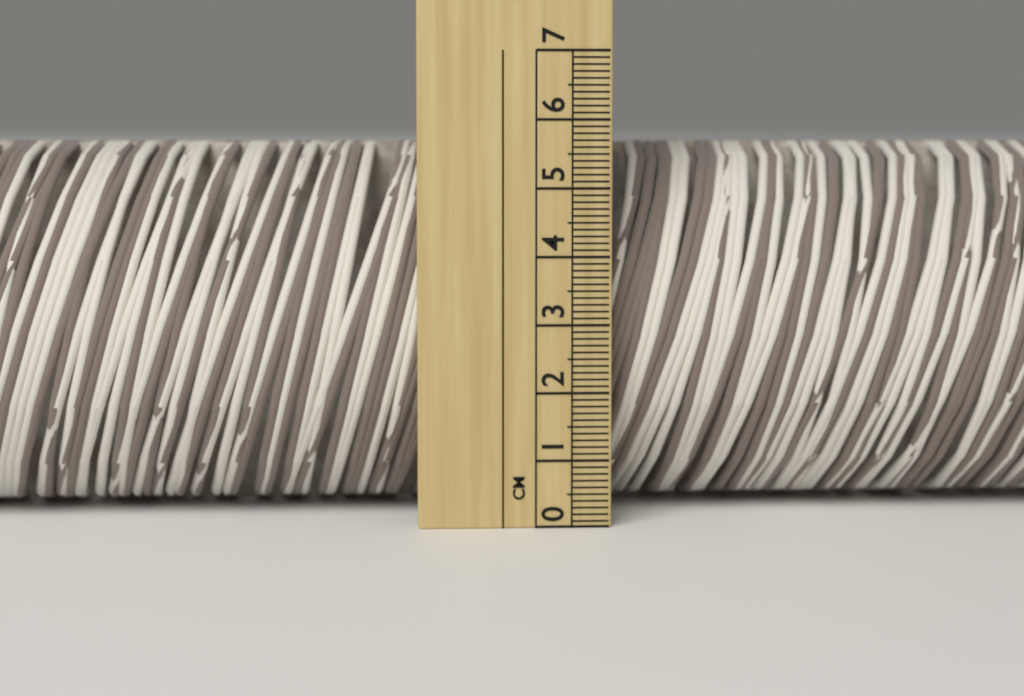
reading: 5.7 cm
